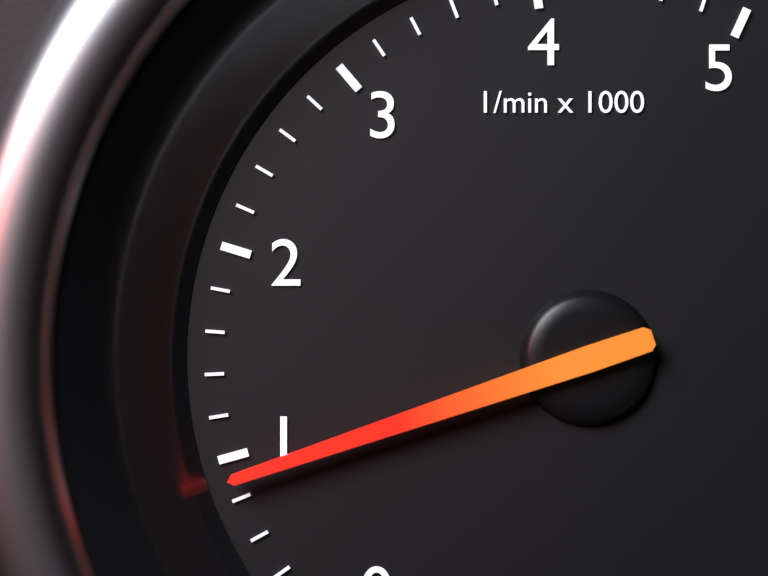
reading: 900 1/min
